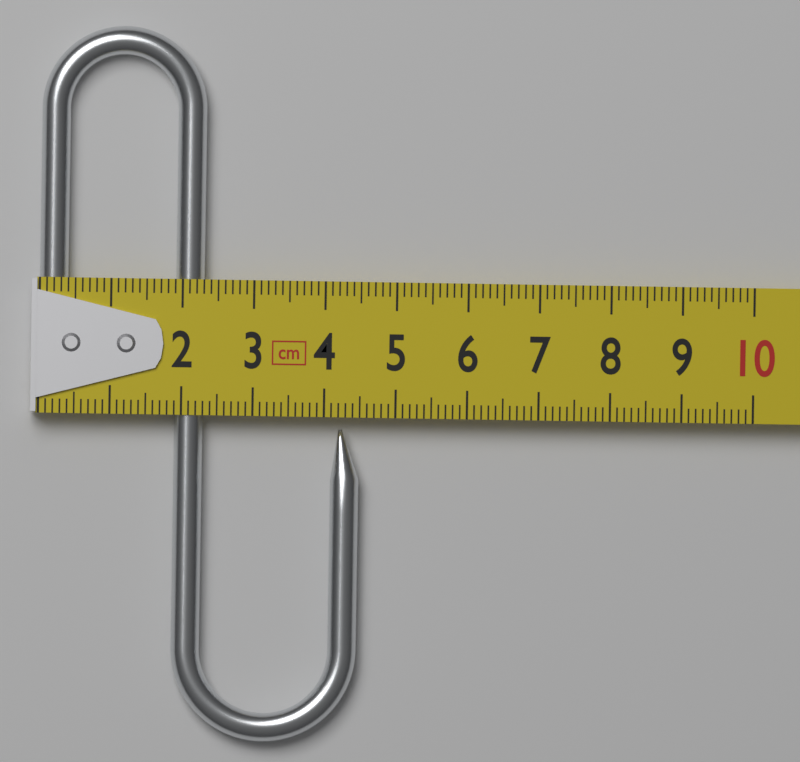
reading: 4.5 cm
